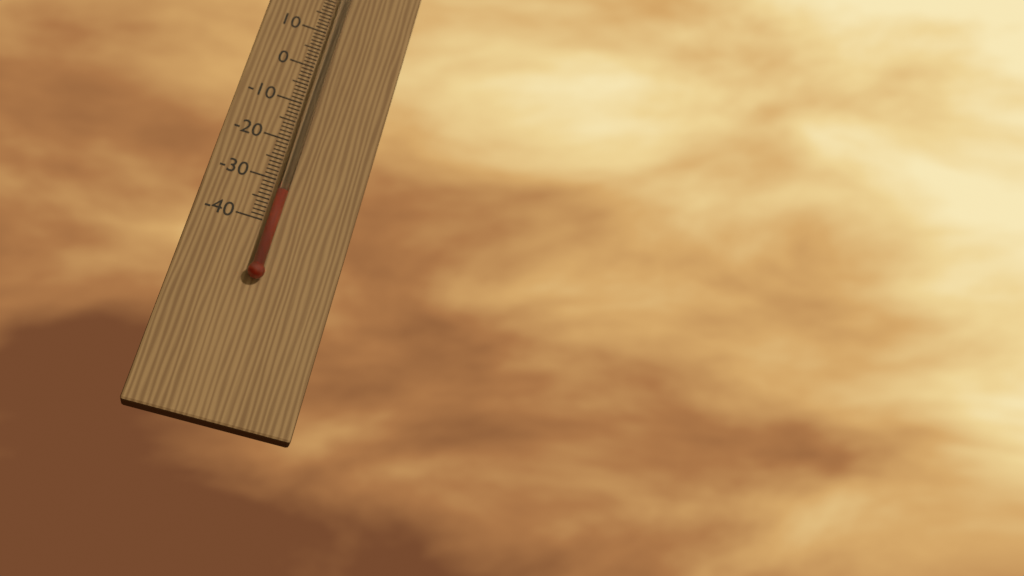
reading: -33 °C
